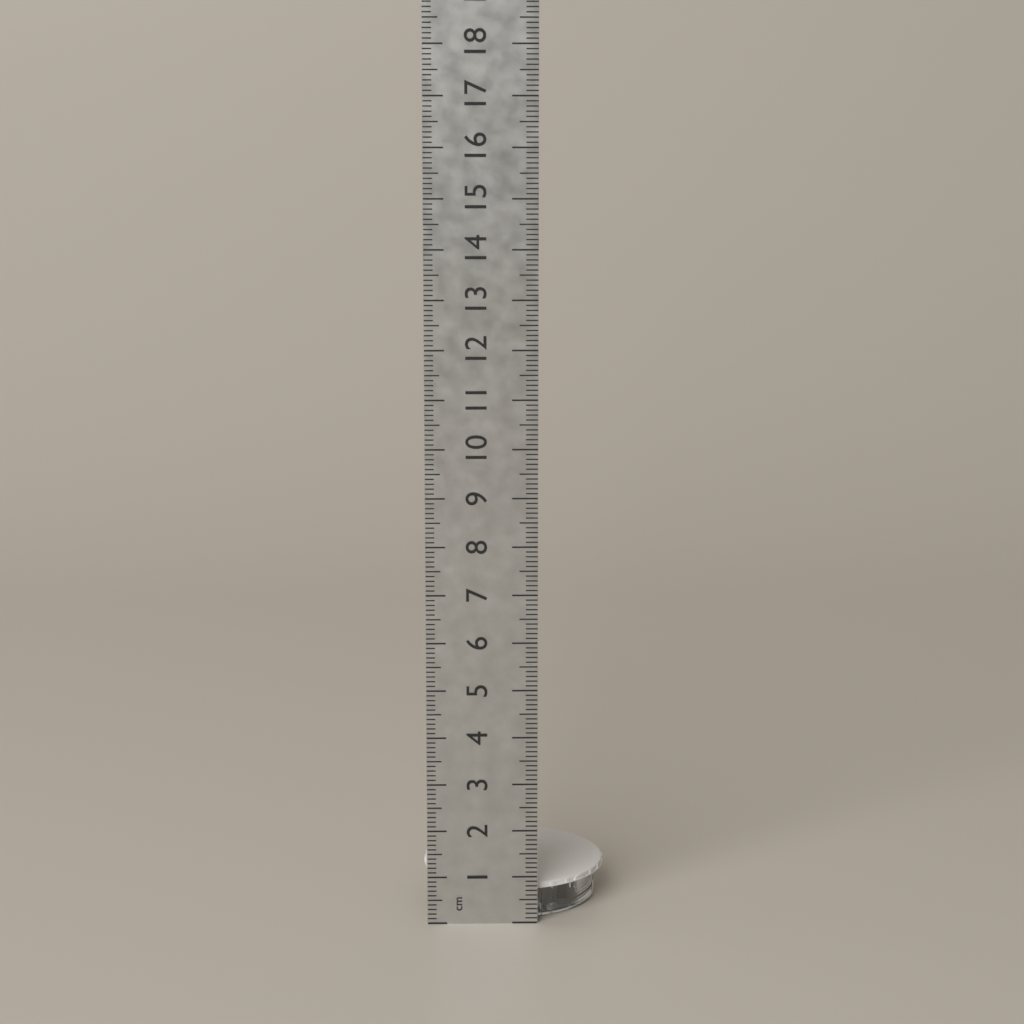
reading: 0.8 cm
